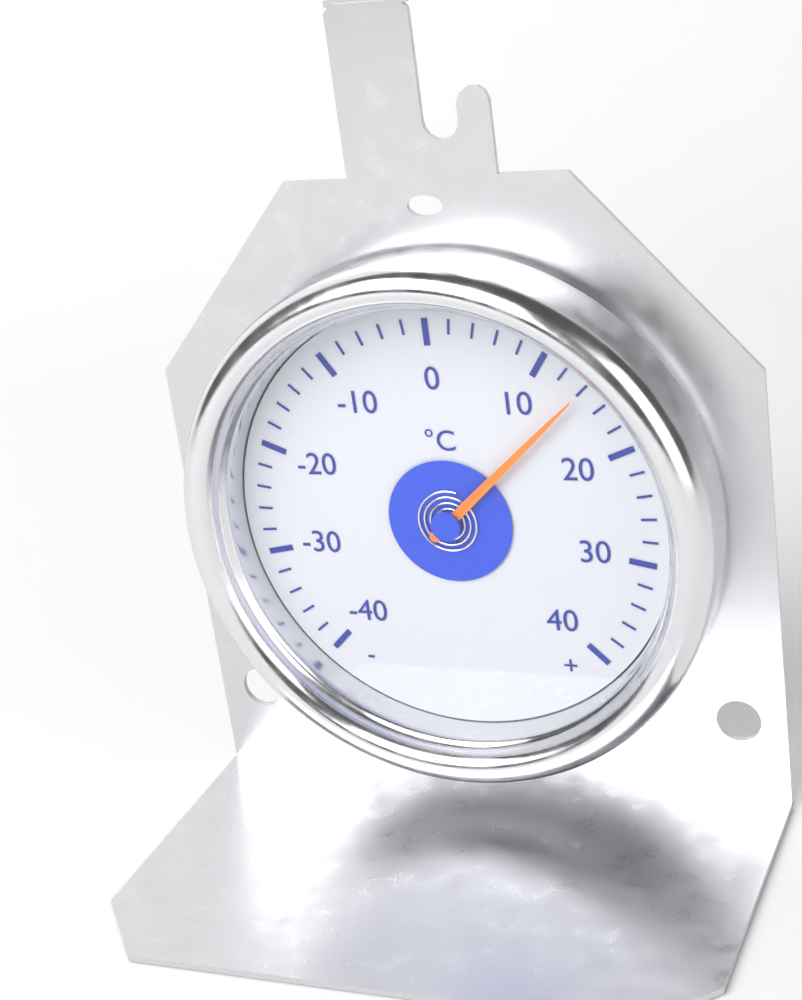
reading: 14 °C
